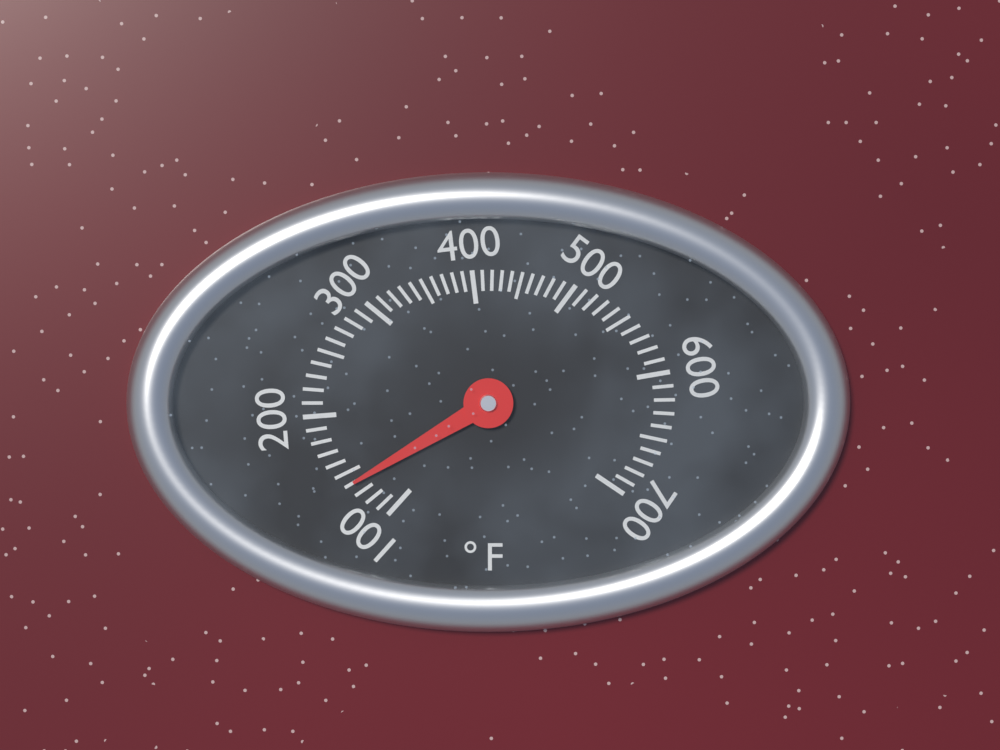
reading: 140 °F
